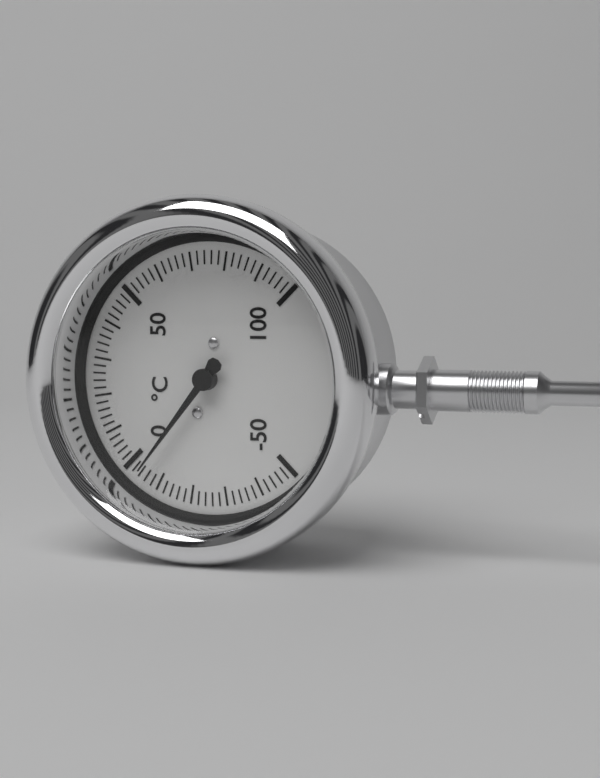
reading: -4 °C
